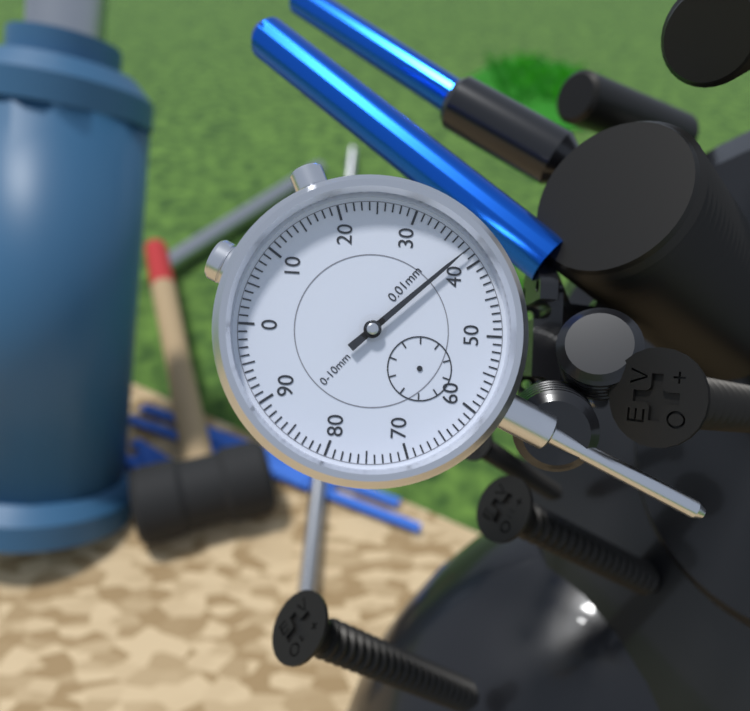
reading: 0.38 mm
